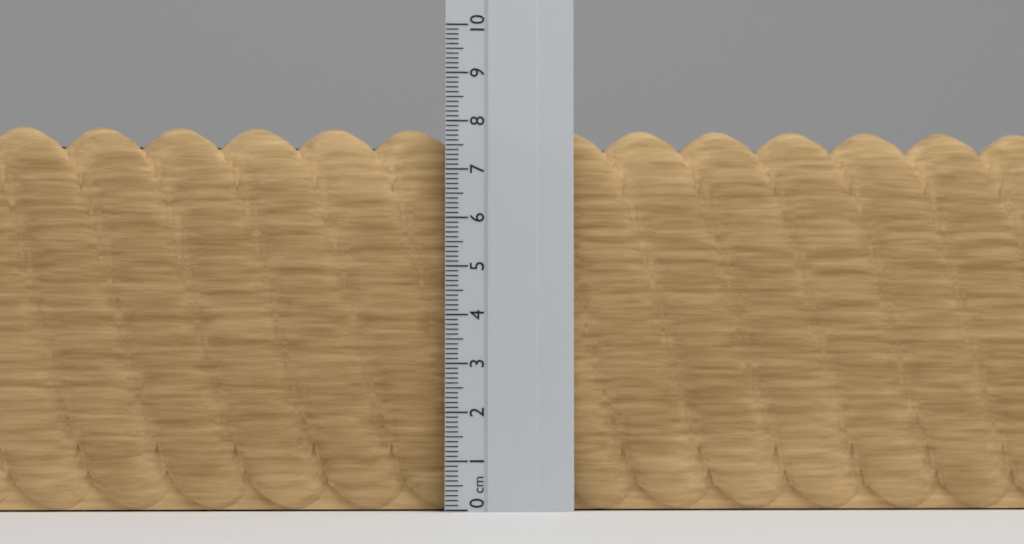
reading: 7.9 cm
